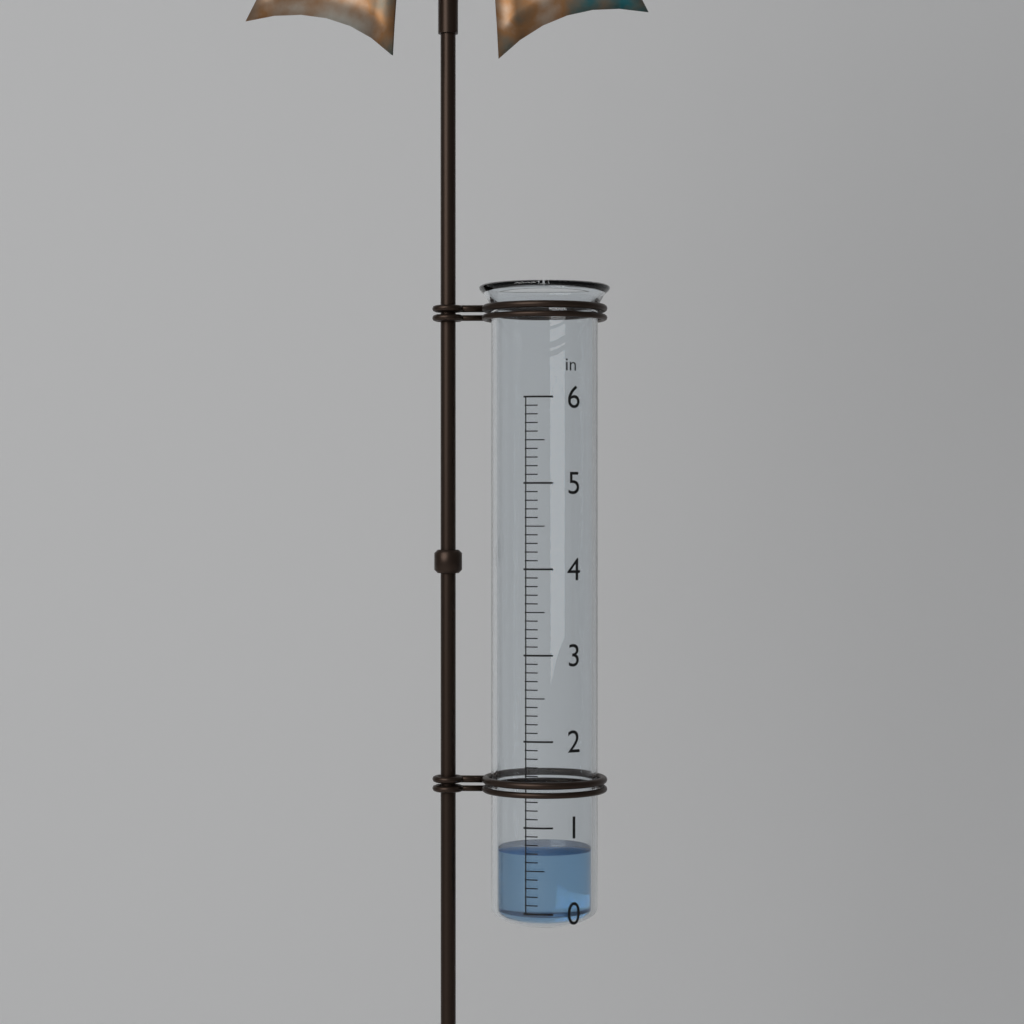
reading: 0.7 in
